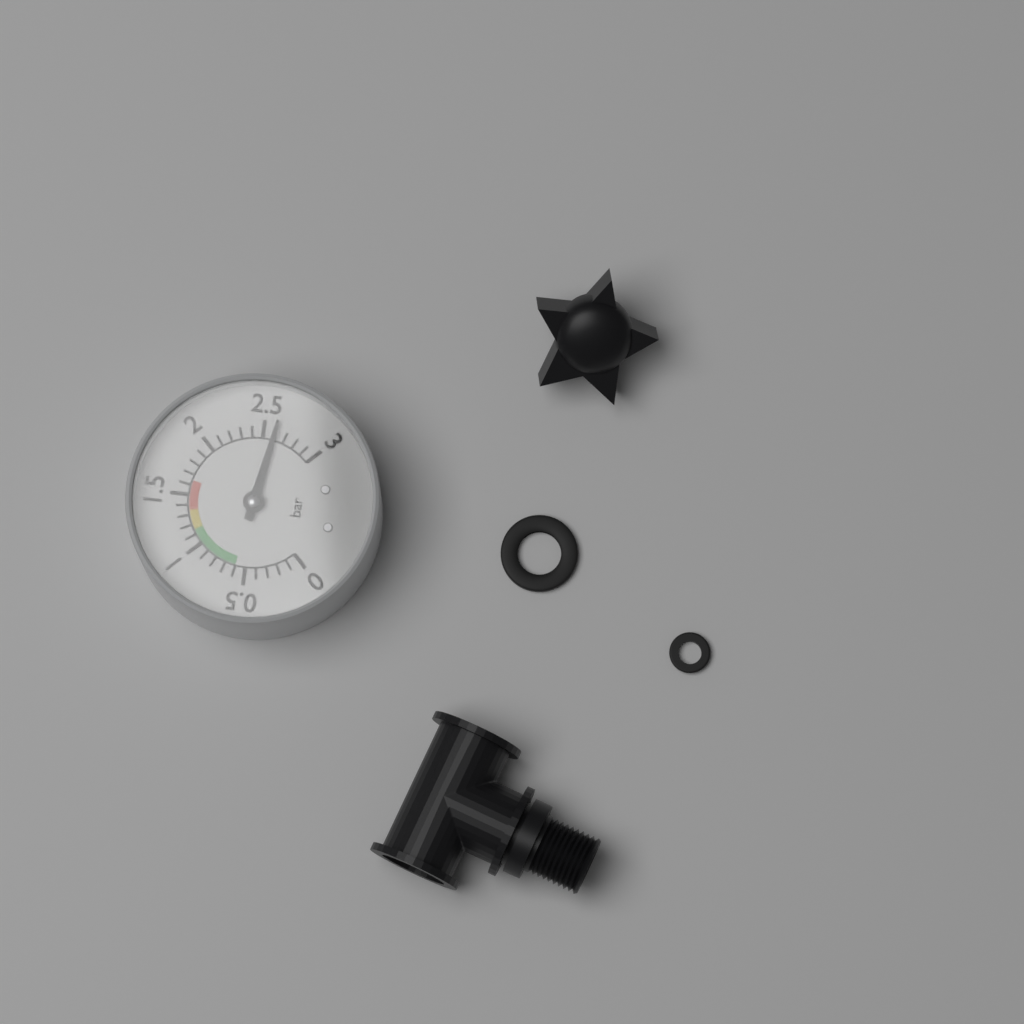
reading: 2.6 bar
